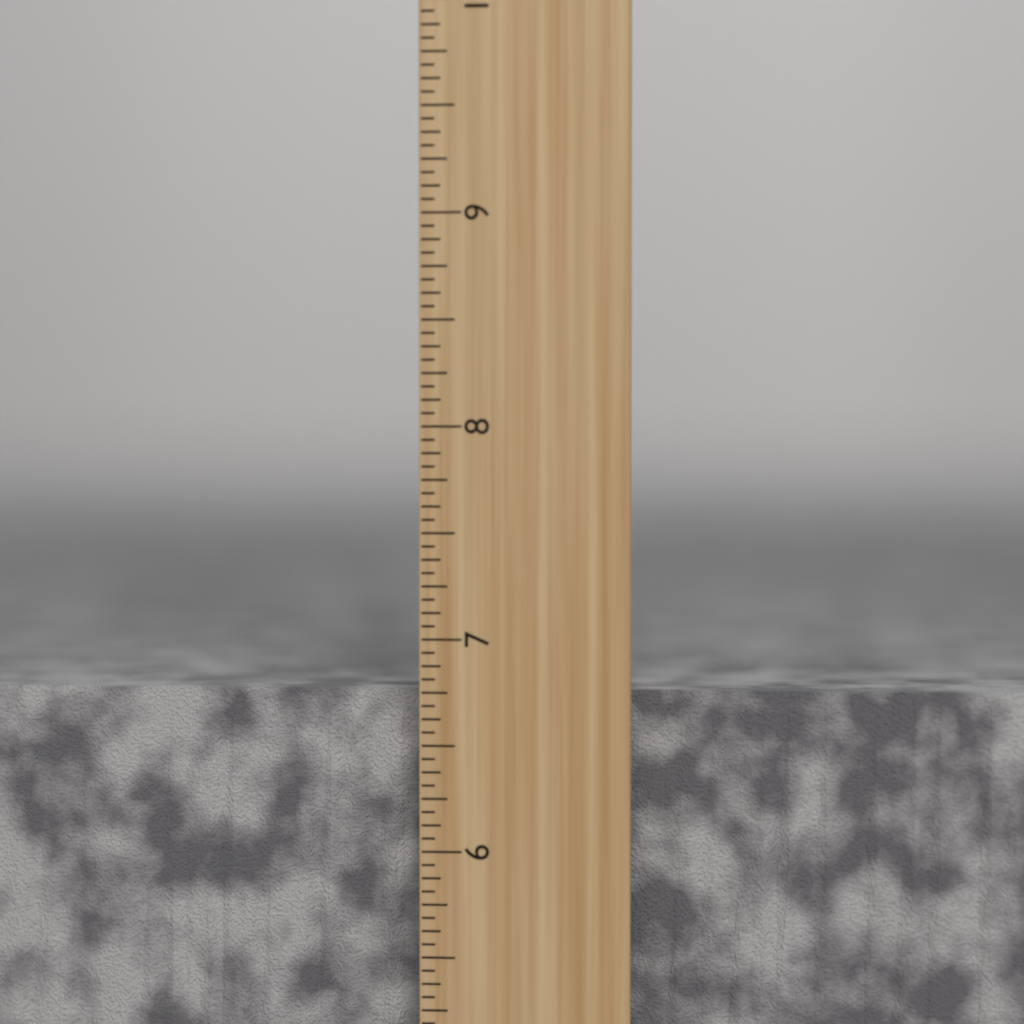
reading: 6.7500 inch
